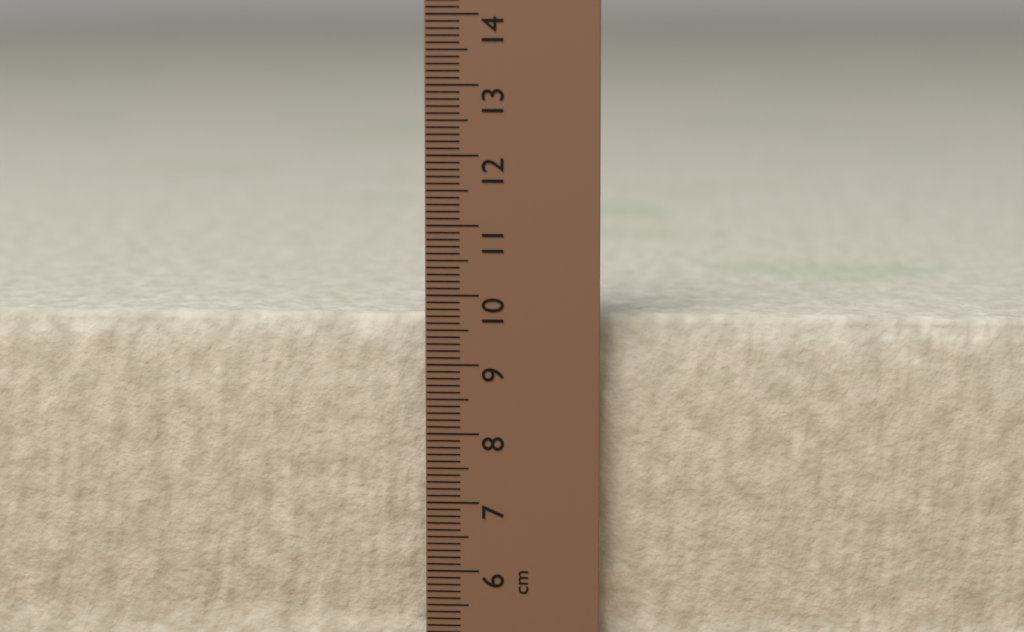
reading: 9.7 cm
